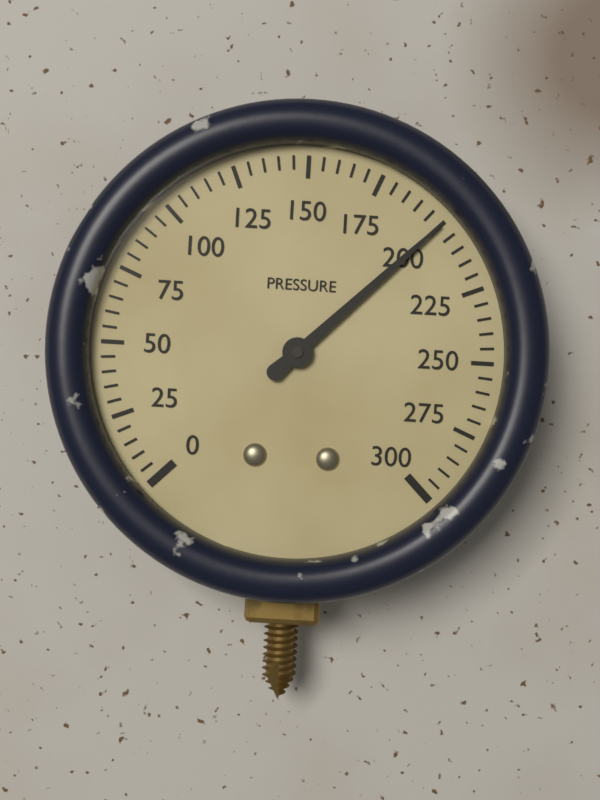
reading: 200 (no unit)
